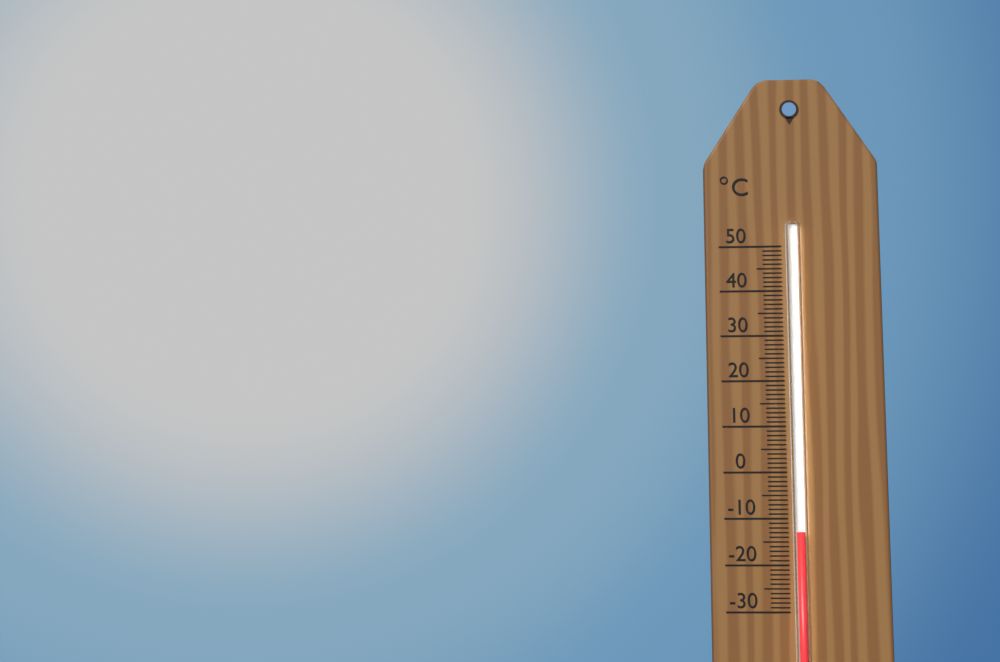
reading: -13 °C
